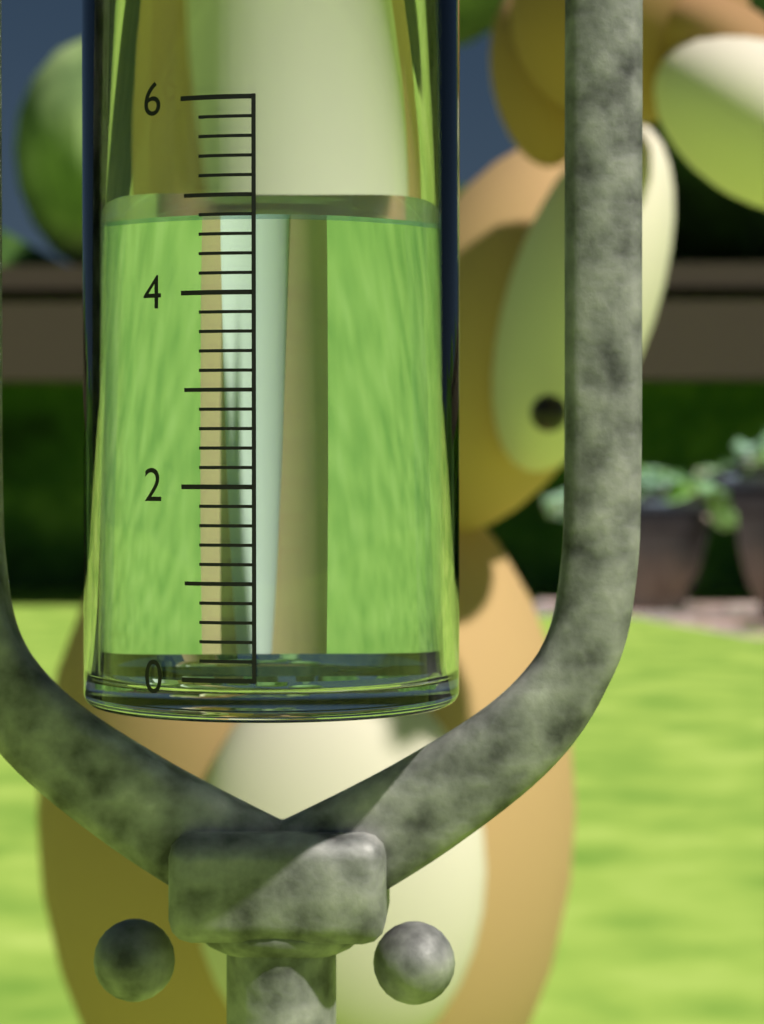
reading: 4.8 (no unit)
